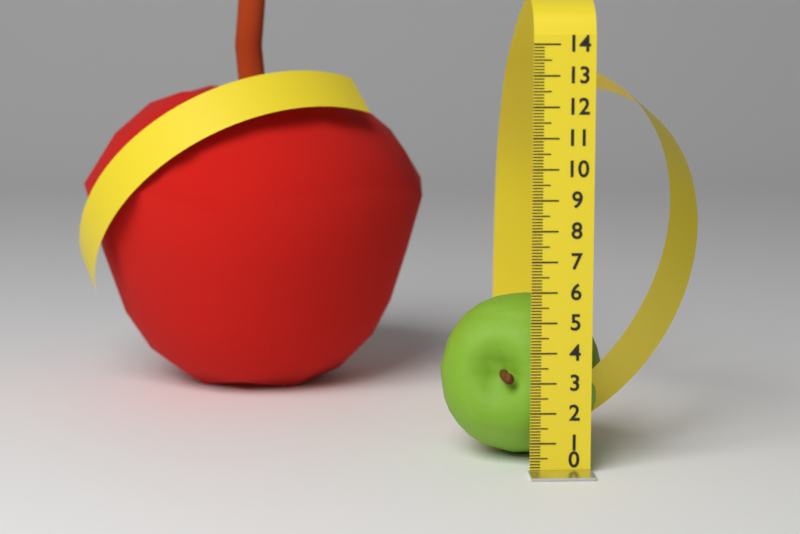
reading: 5.5 (no unit)
